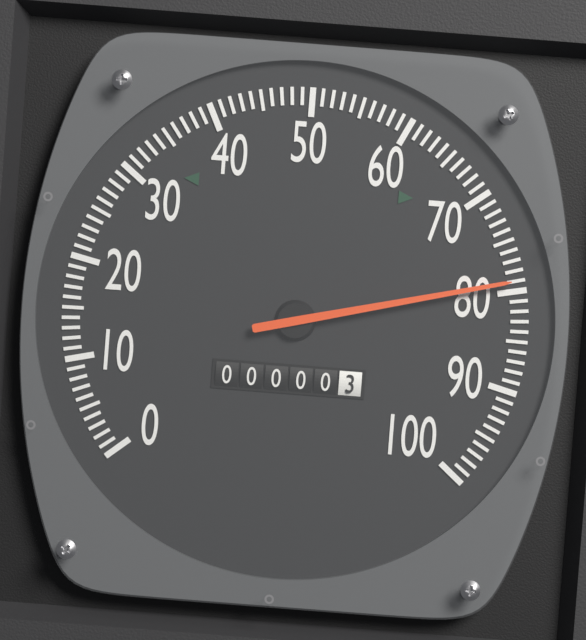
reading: 79 (no unit)
